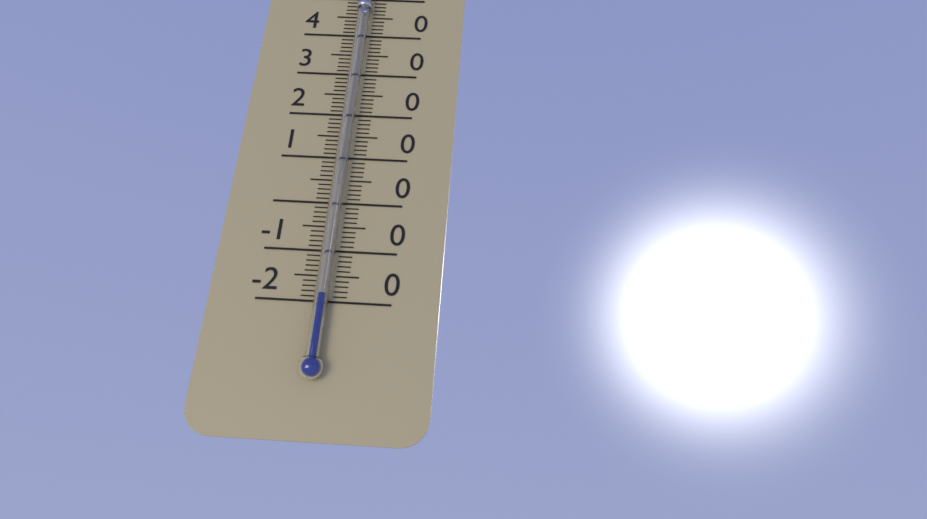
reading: -19 °C
